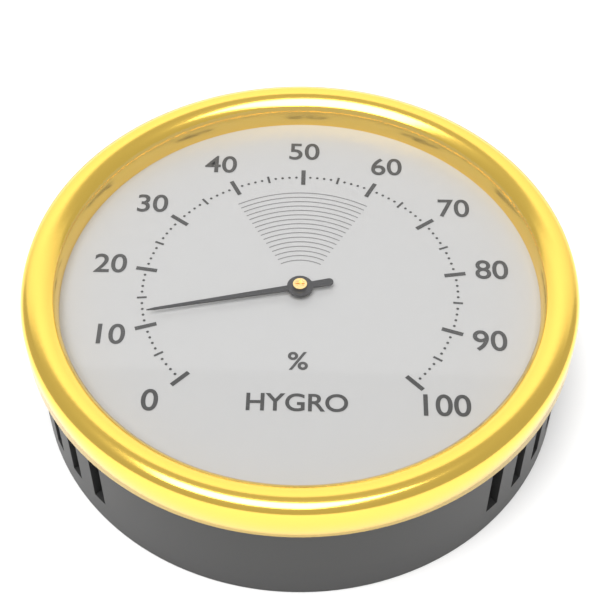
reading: 12 %
